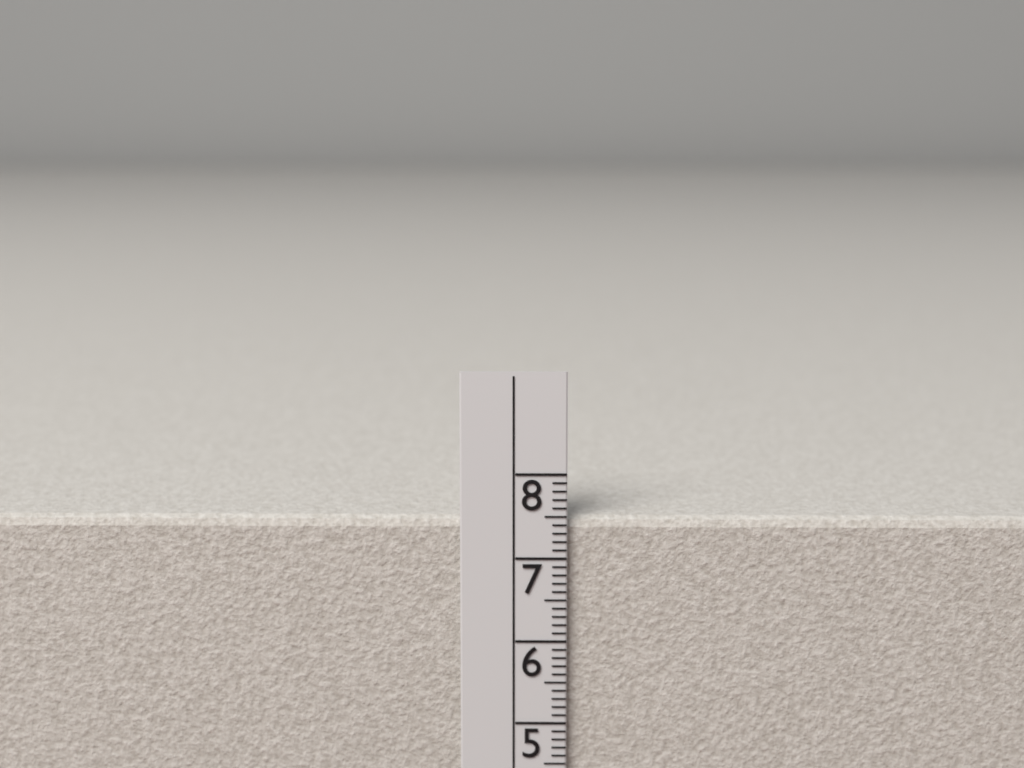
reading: 7.5 cm
